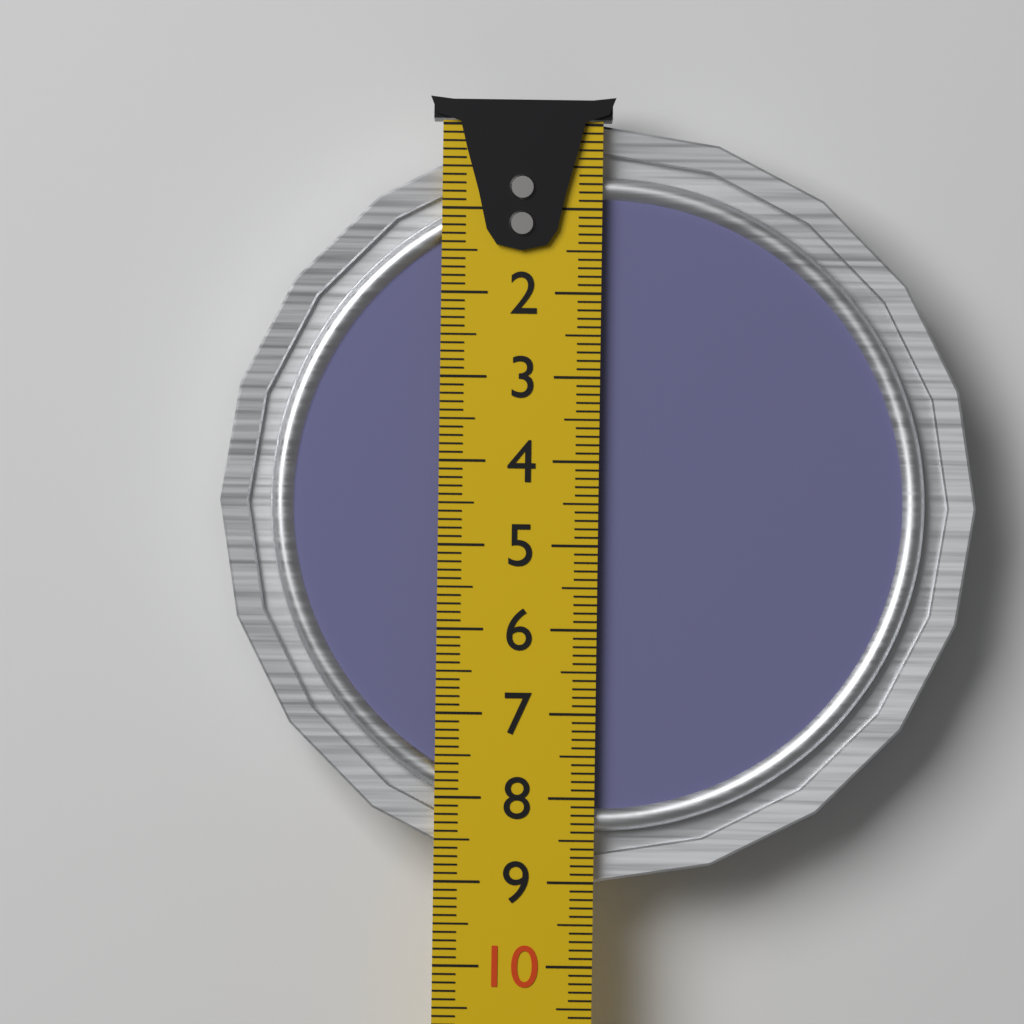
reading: 9.0 cm
